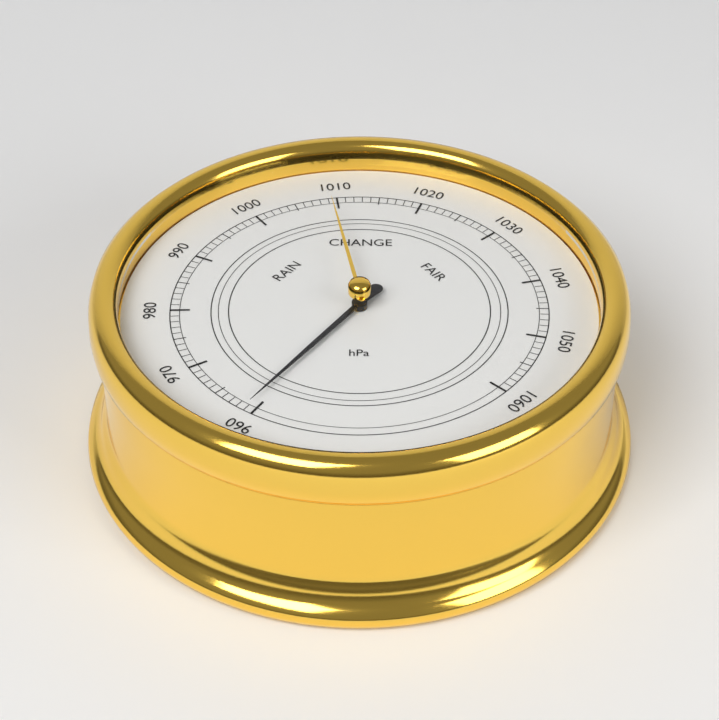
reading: 961 hPa
